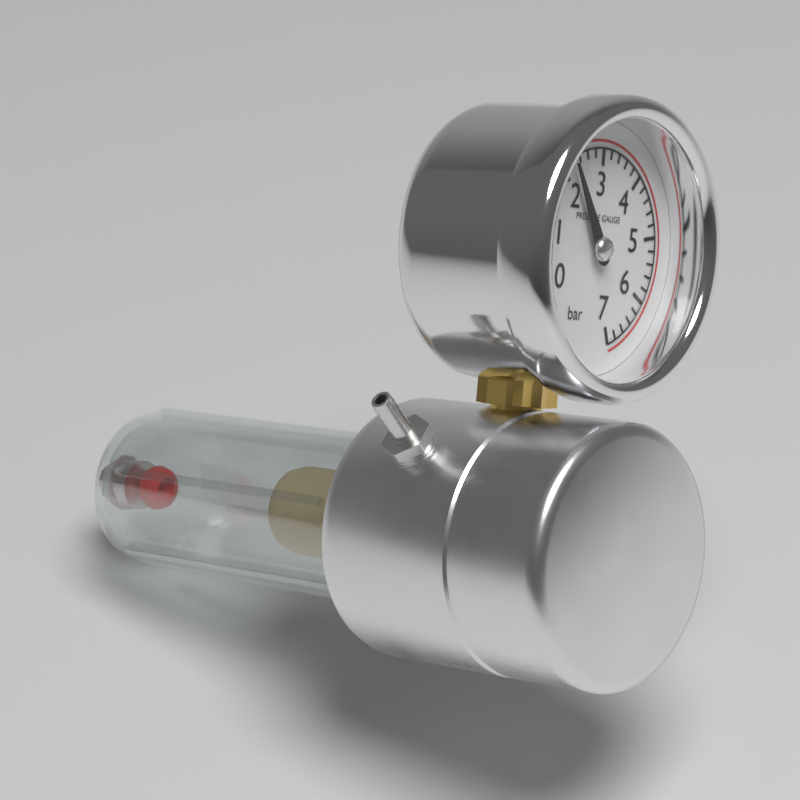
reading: 2.2 bar
